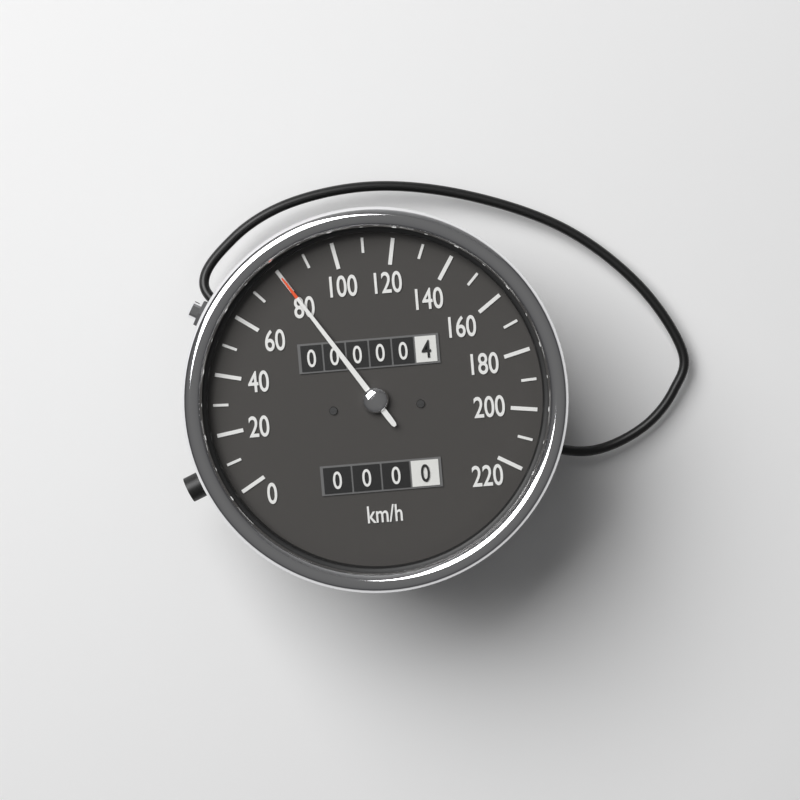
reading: 80 km/h
